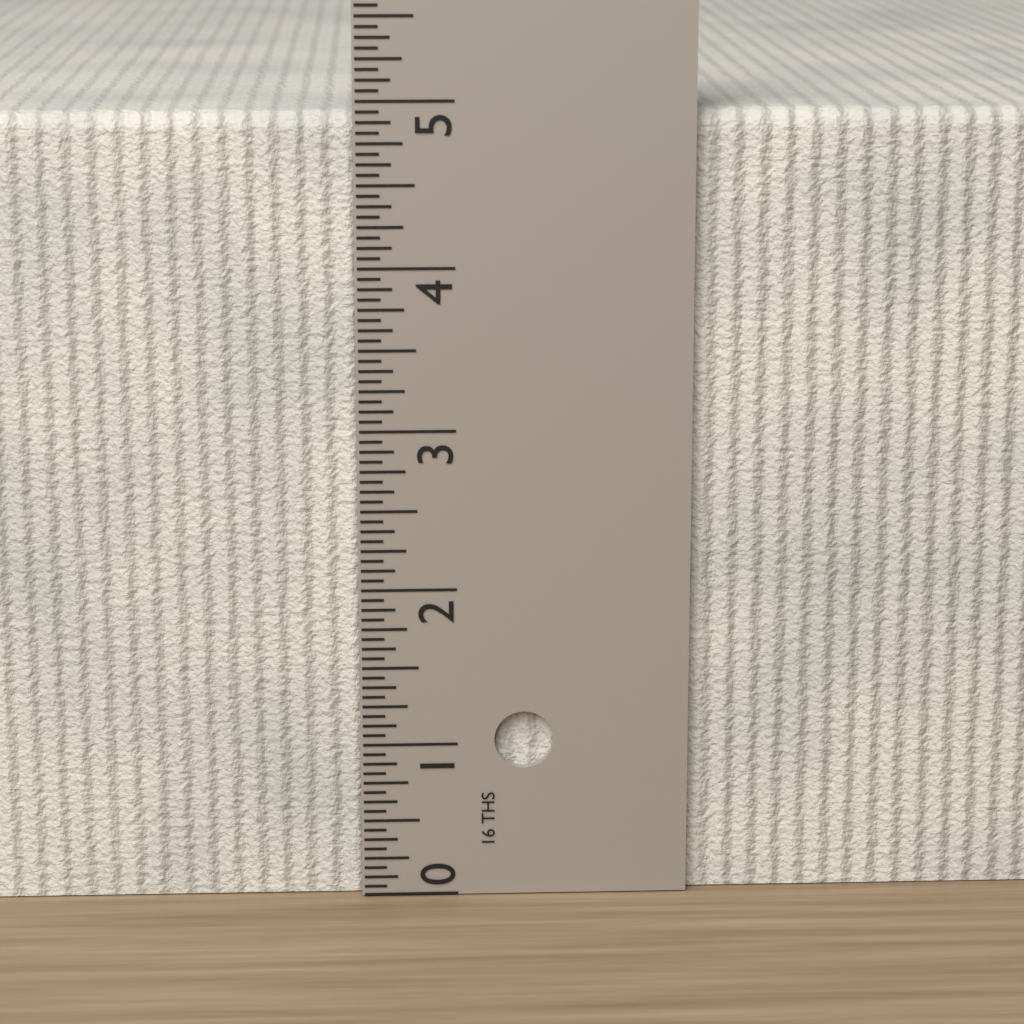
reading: 4.9375 in
